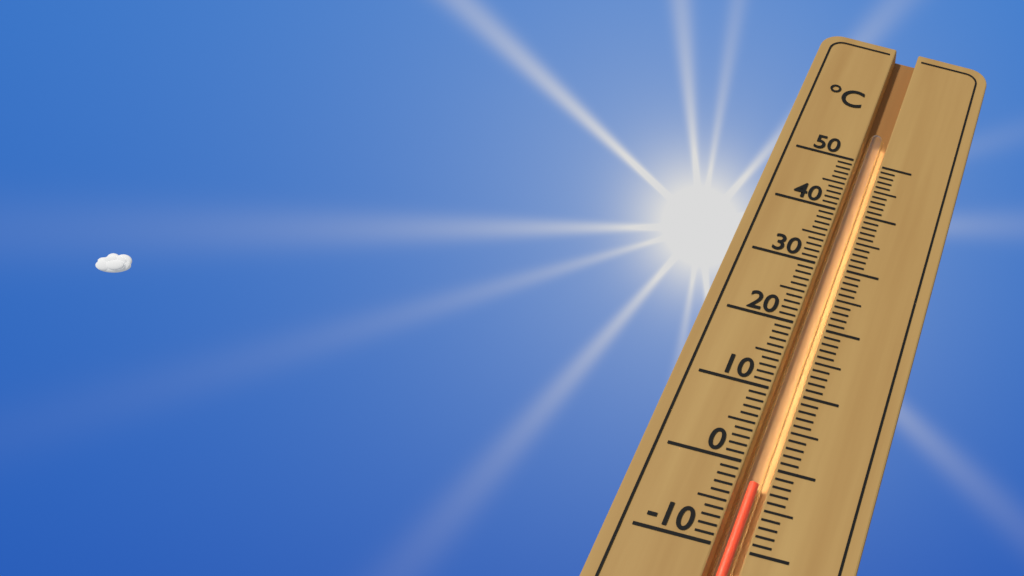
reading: -2 °C
